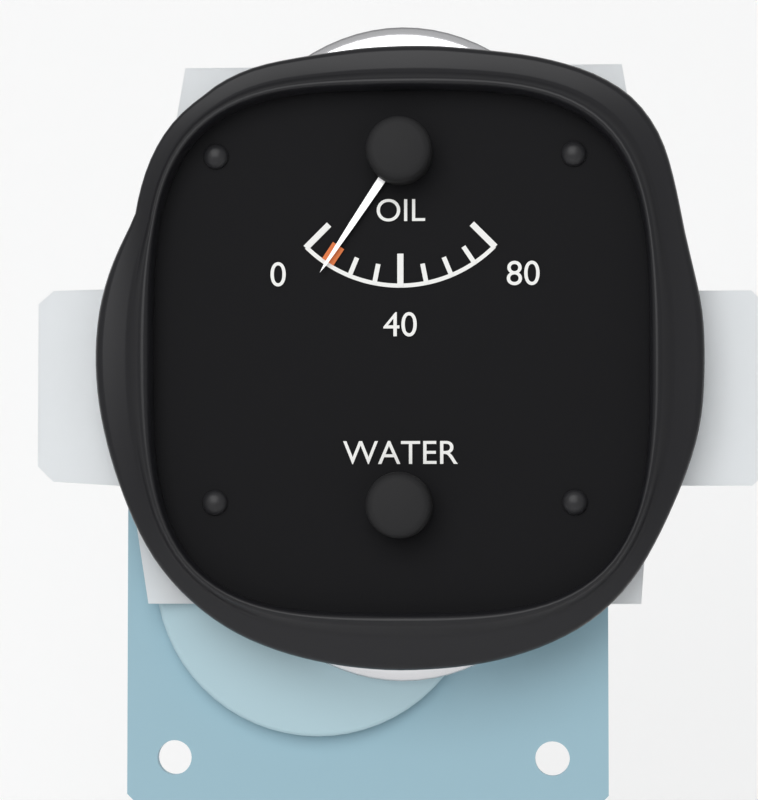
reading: 10 (no unit)
